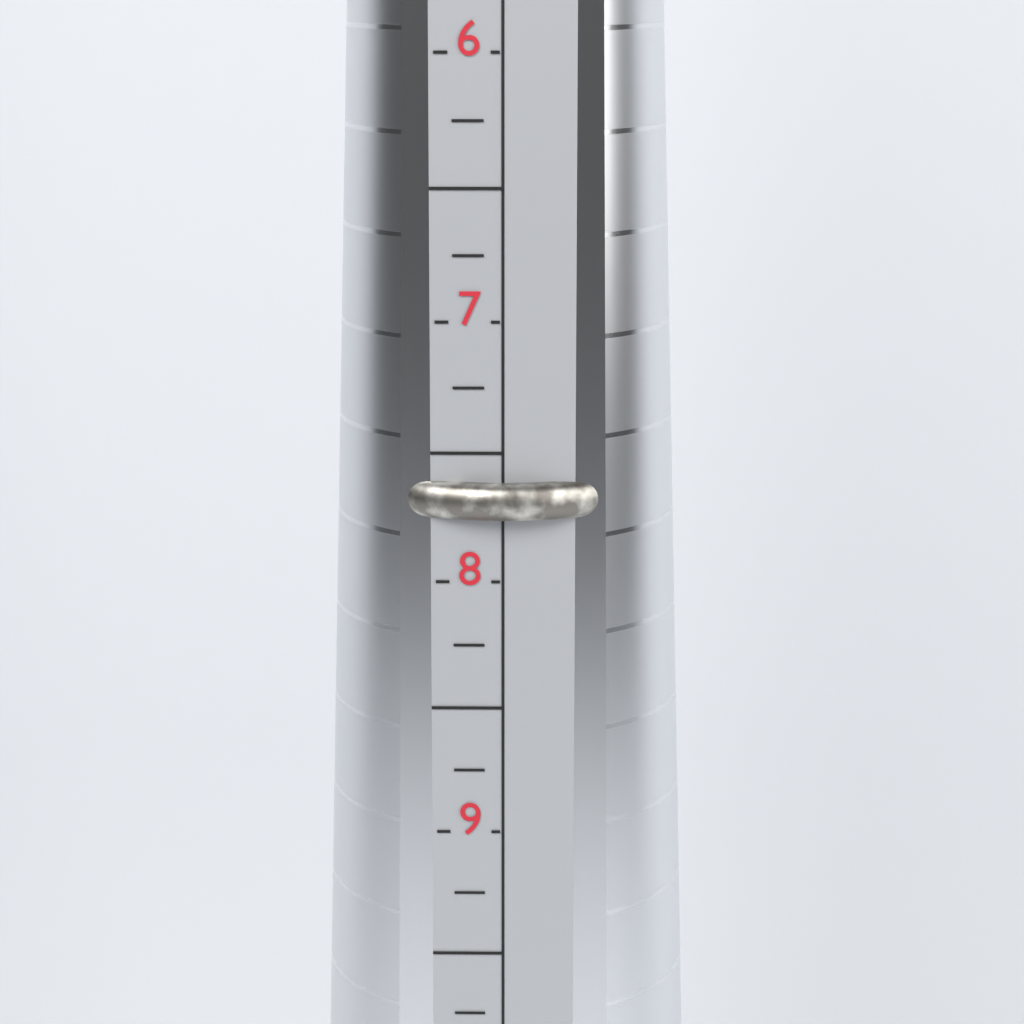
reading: 7.75 (no unit)
